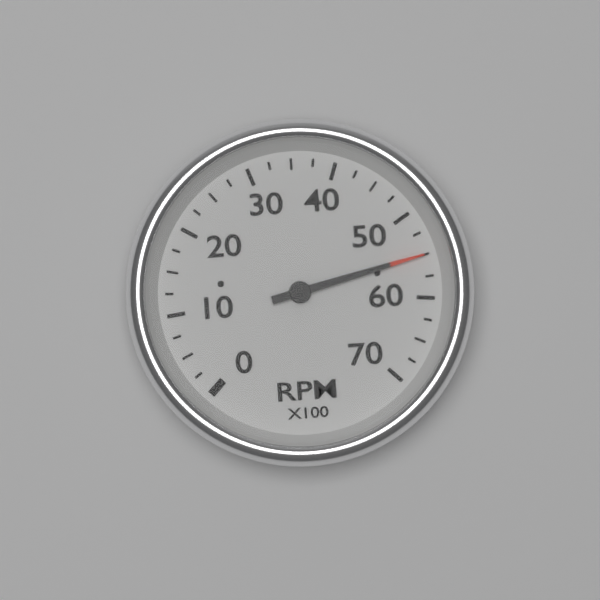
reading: 5500 RPM
